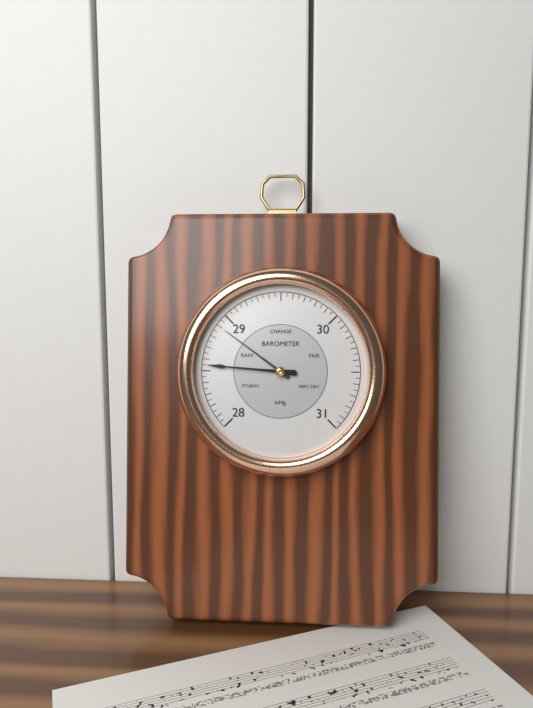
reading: 28.55 inHg
